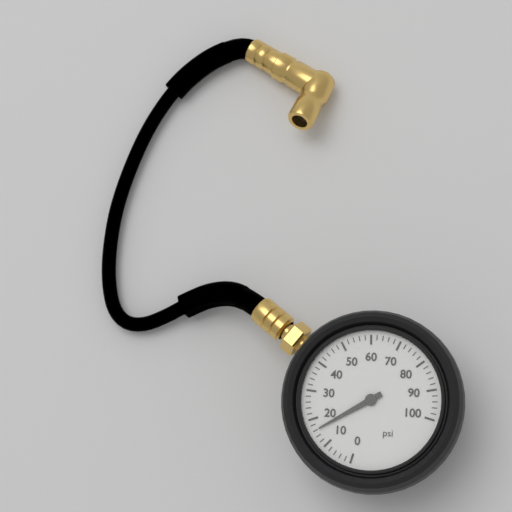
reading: 16 psi
